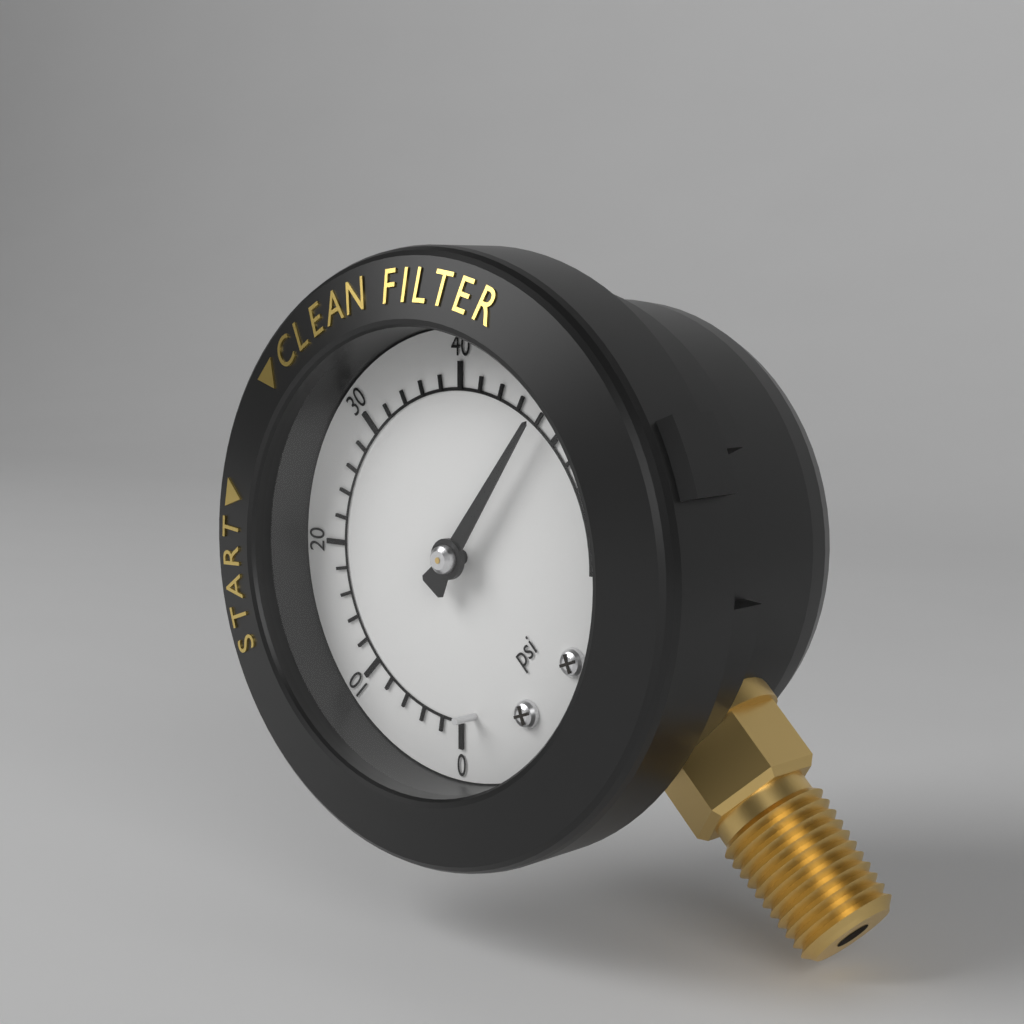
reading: 48 psi
